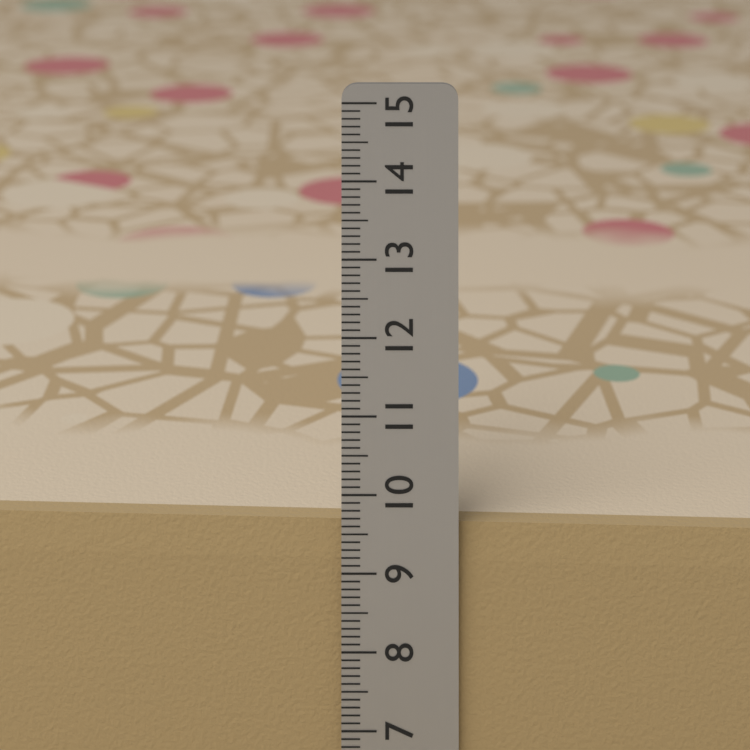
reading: 9.6 cm
